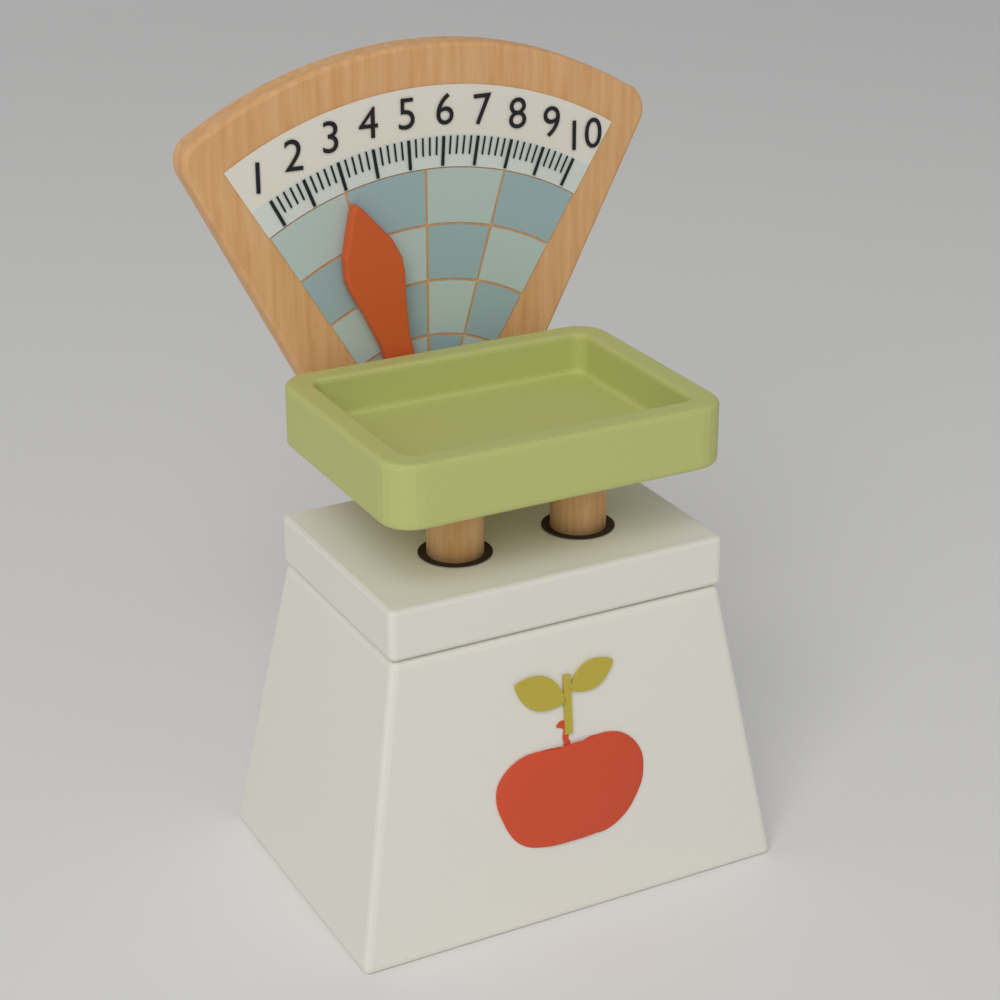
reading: 3.0 (no unit)
